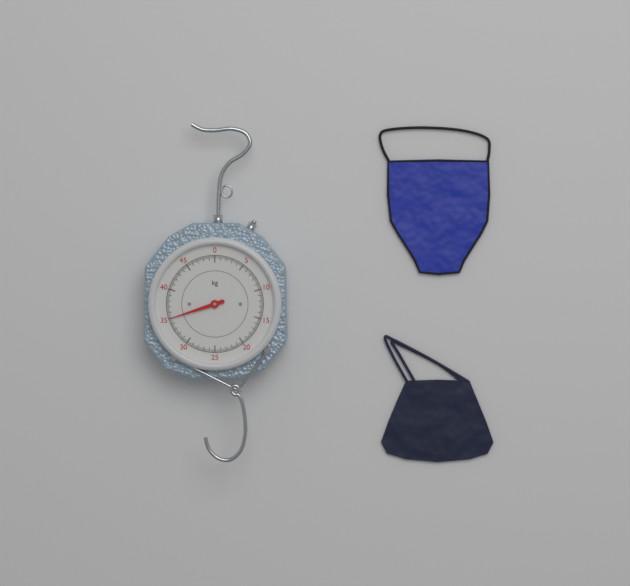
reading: 35.0 kg
